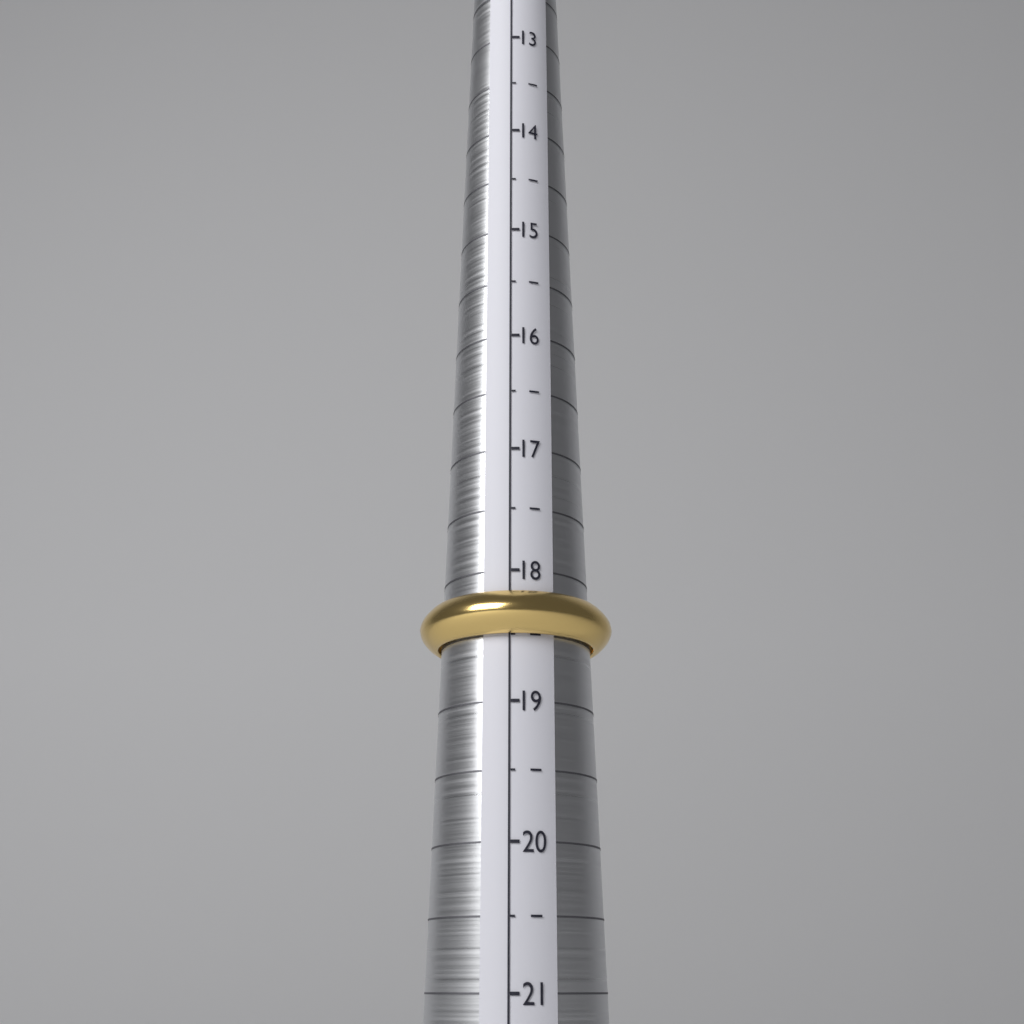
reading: 18.5 (no unit)
